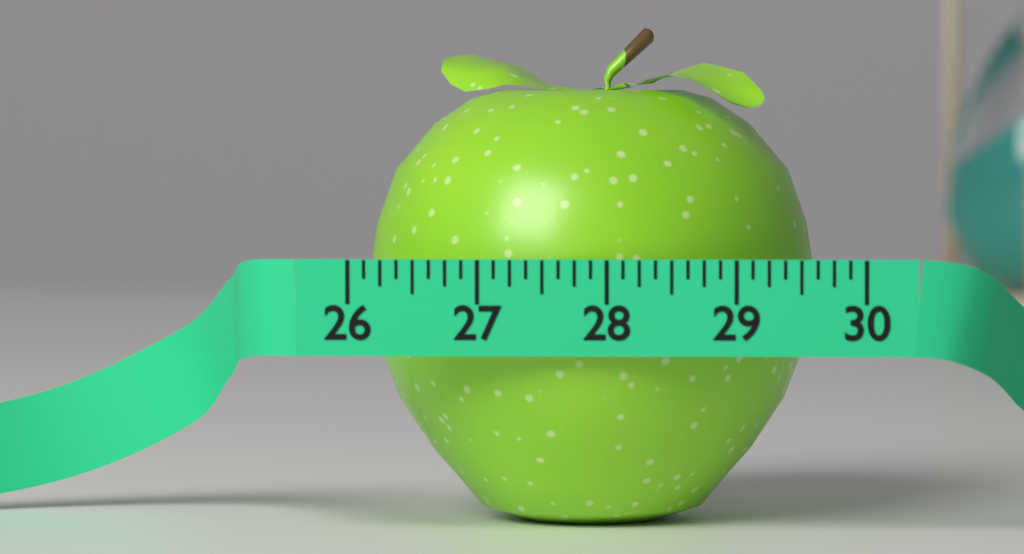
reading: 29.625 (no unit)
